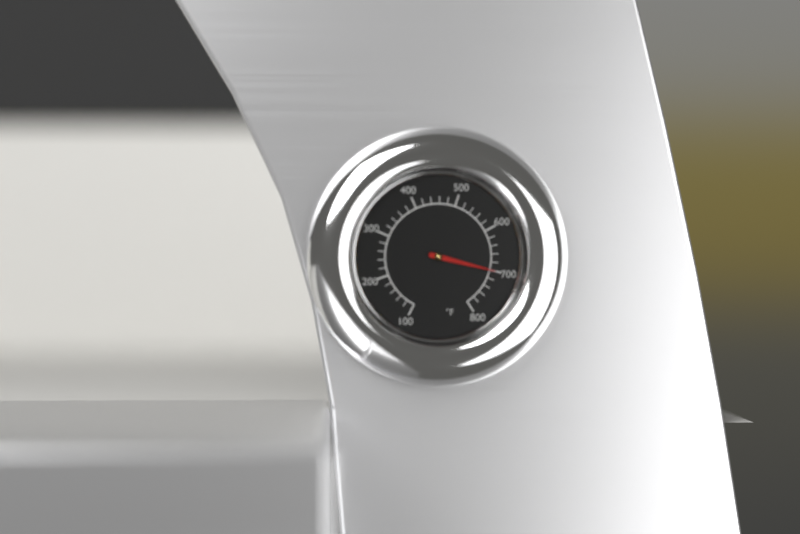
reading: 700 °F
